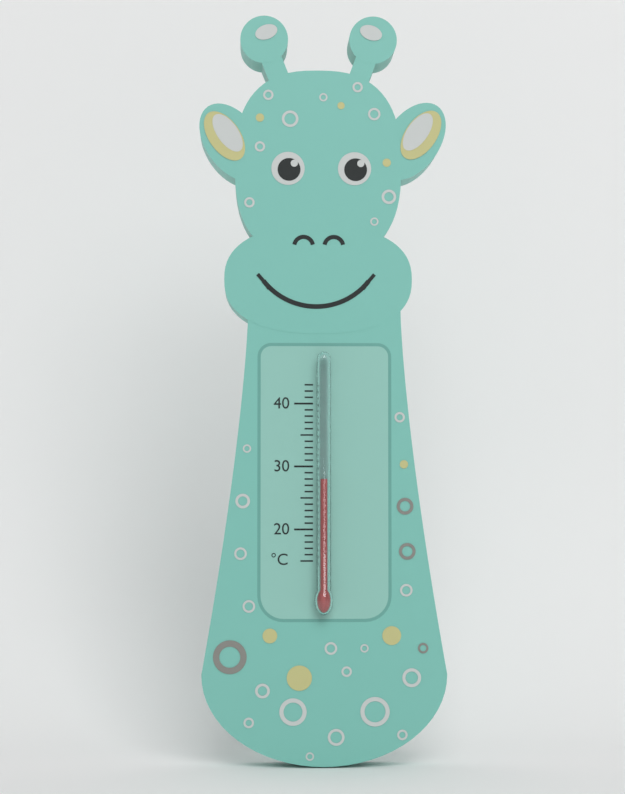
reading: 28 °C
